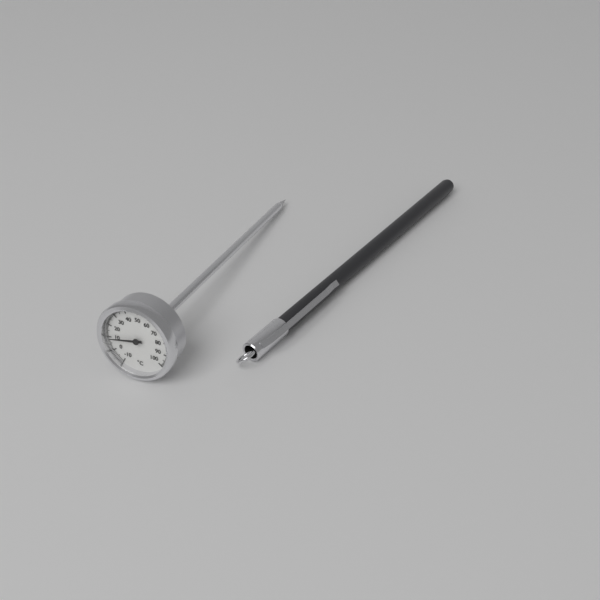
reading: 9 °C
